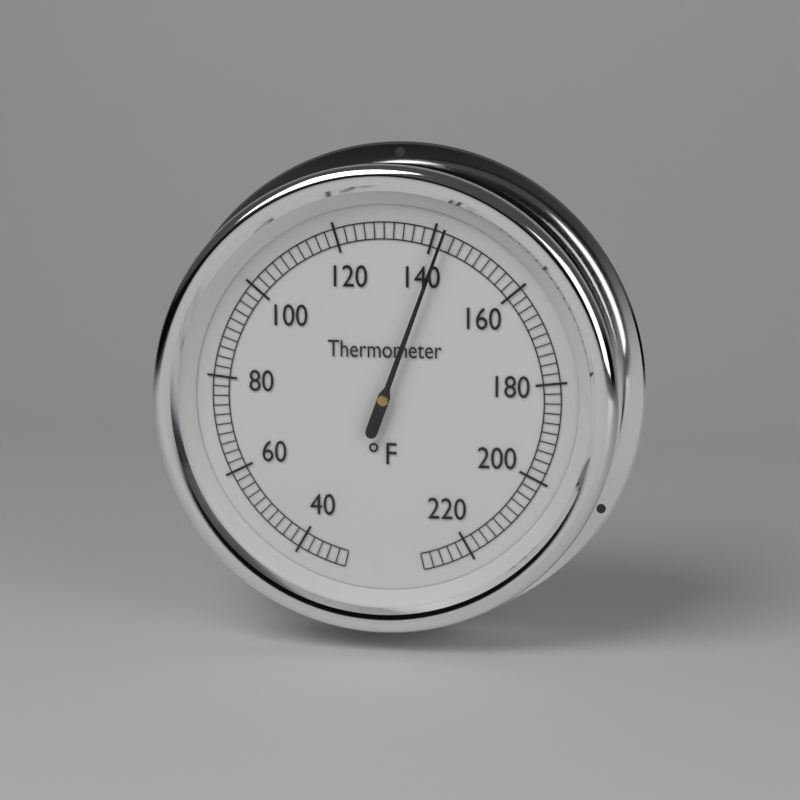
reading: 142 °F
